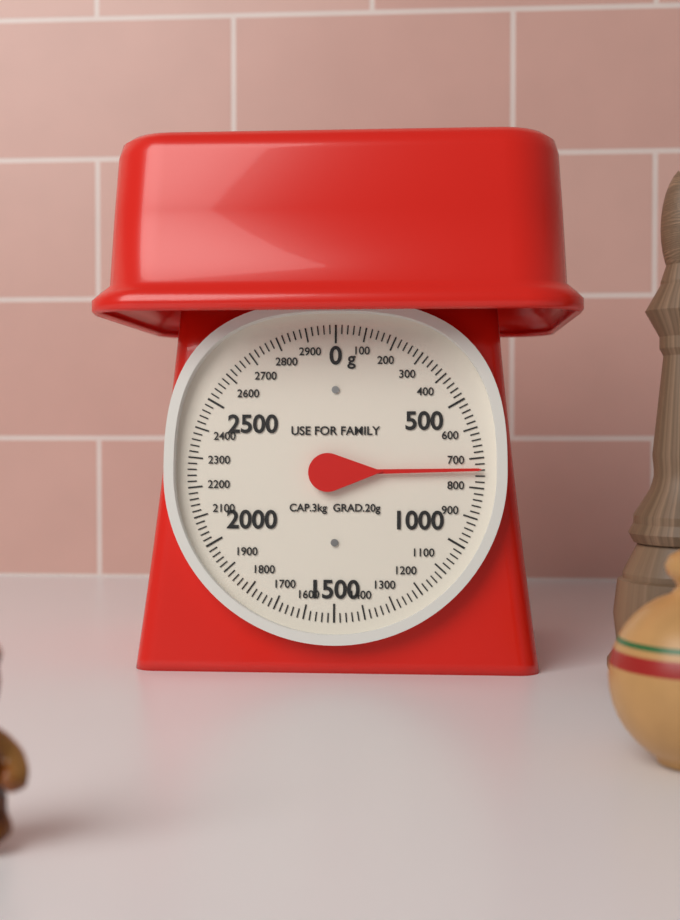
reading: 740 g
